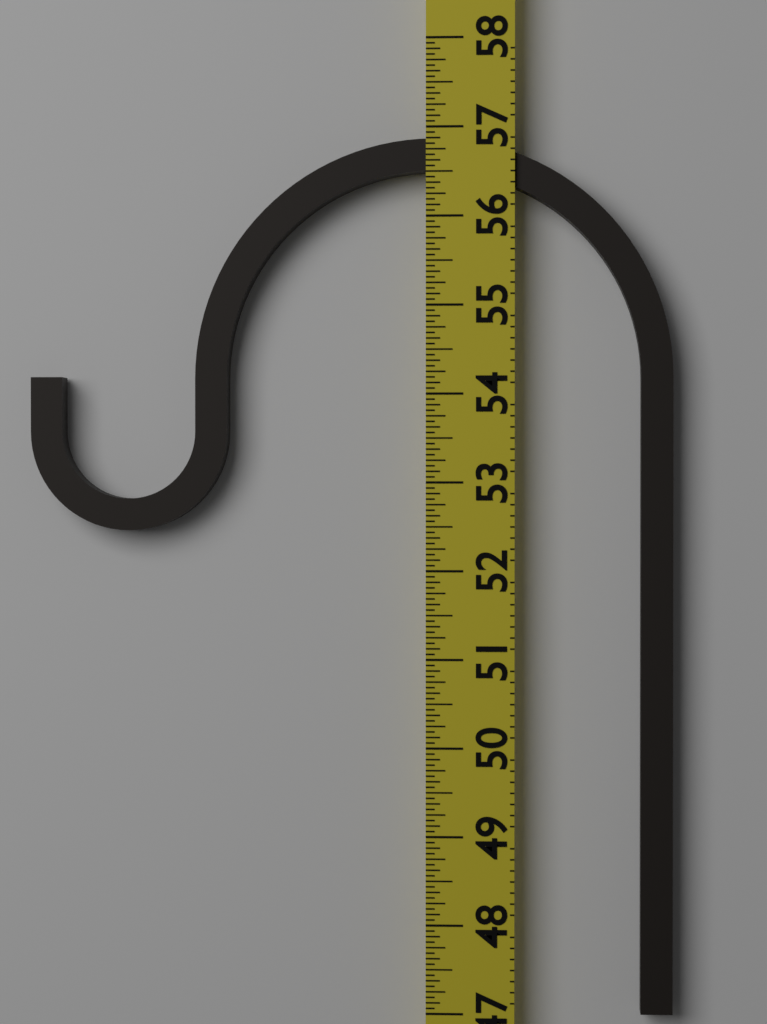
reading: 56.8750 (no unit)
